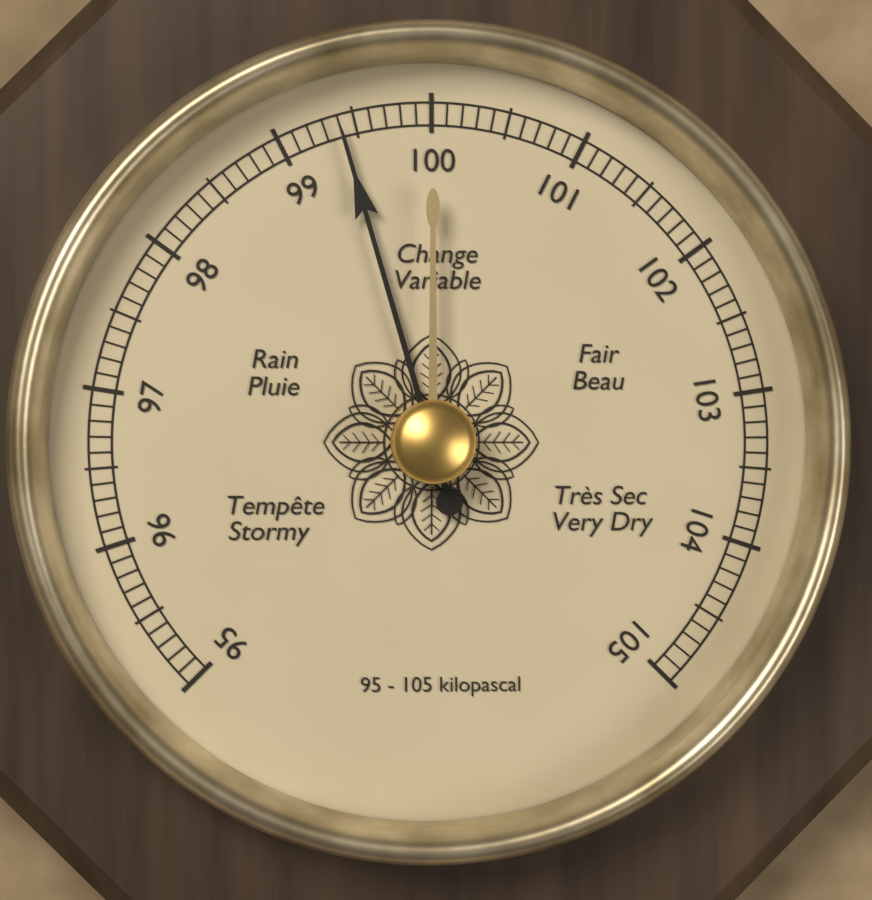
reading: 99.4 kPa
